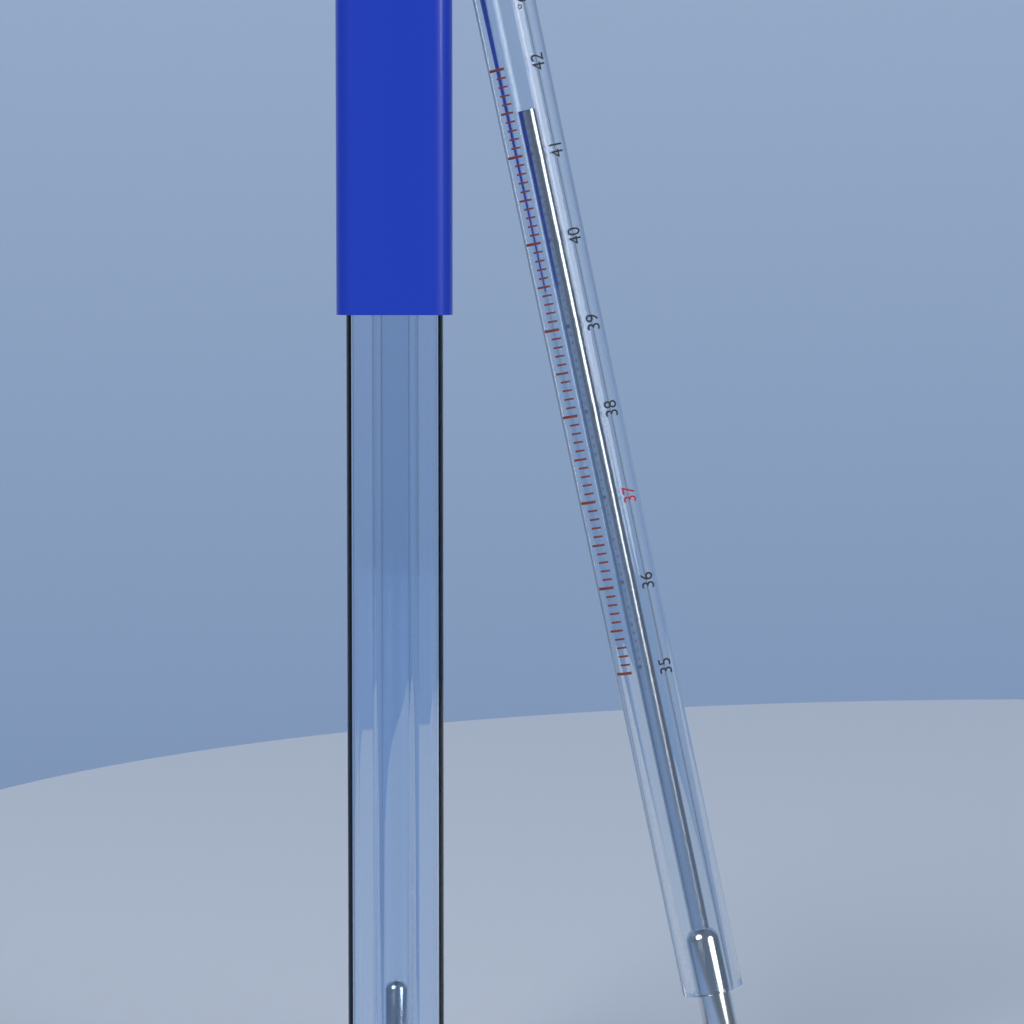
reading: 41.5 °C
